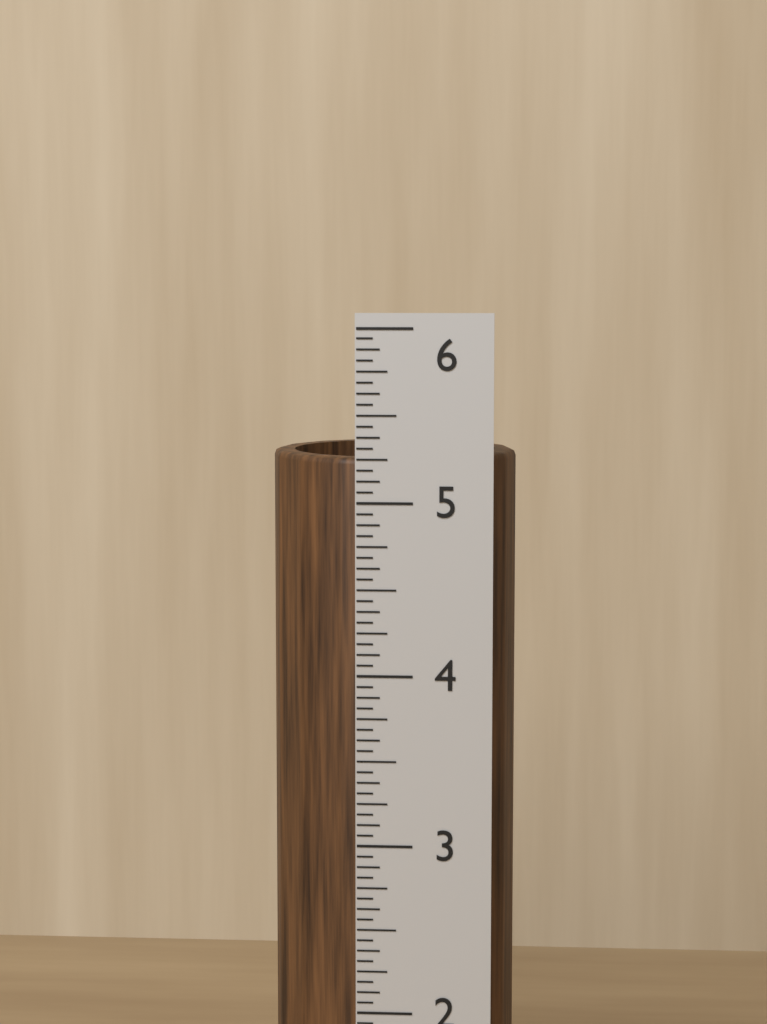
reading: 5.2500 in
